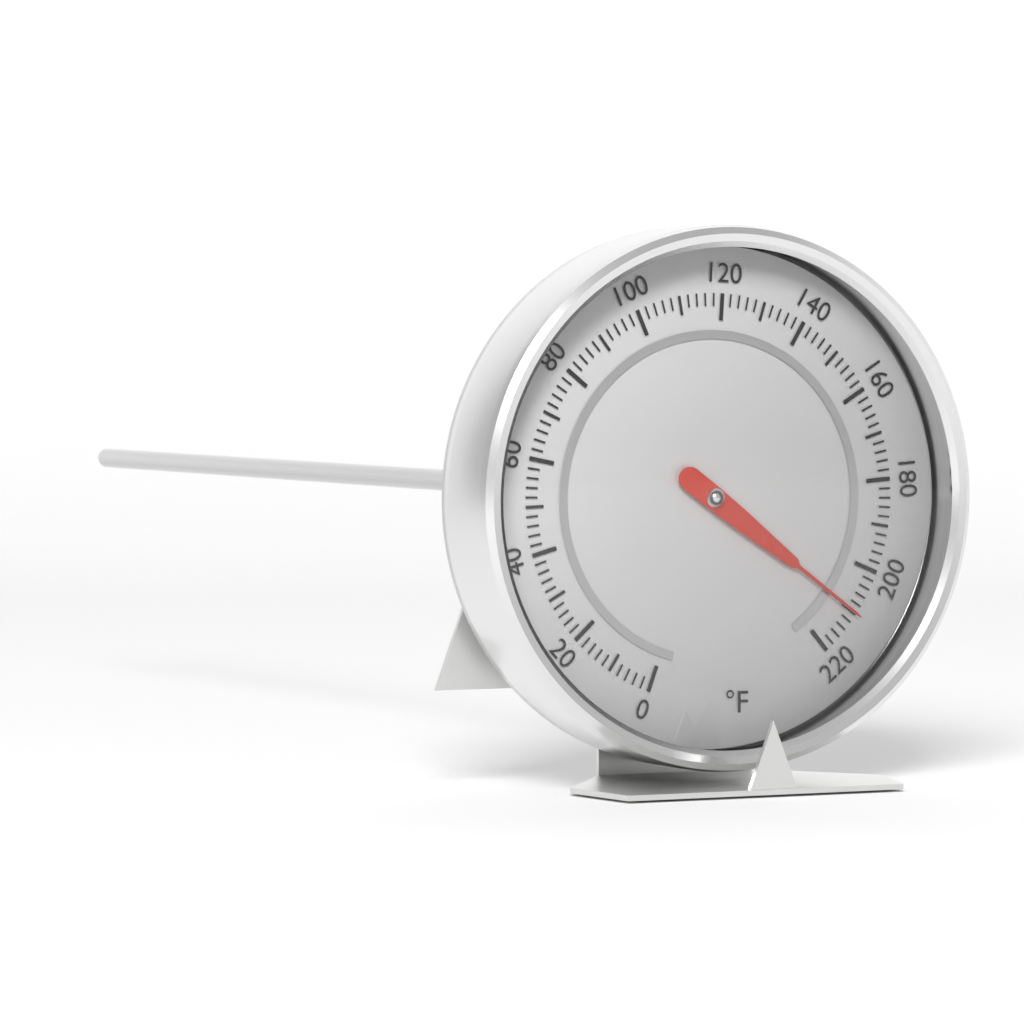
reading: 210 °F
